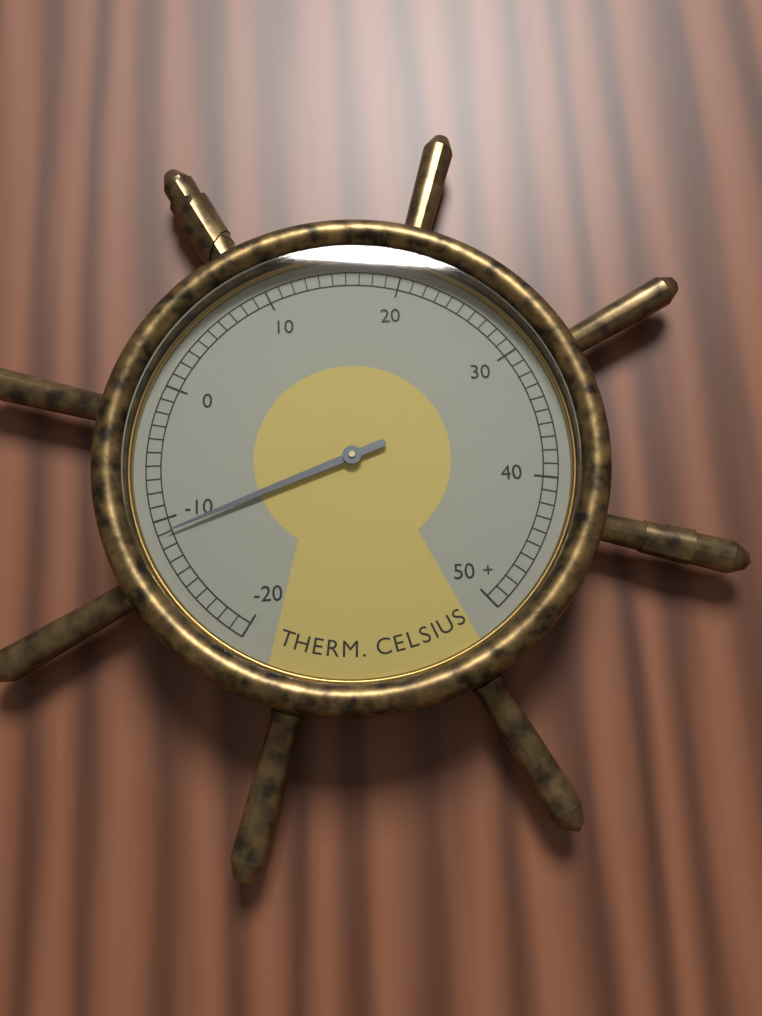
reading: -11 °C
